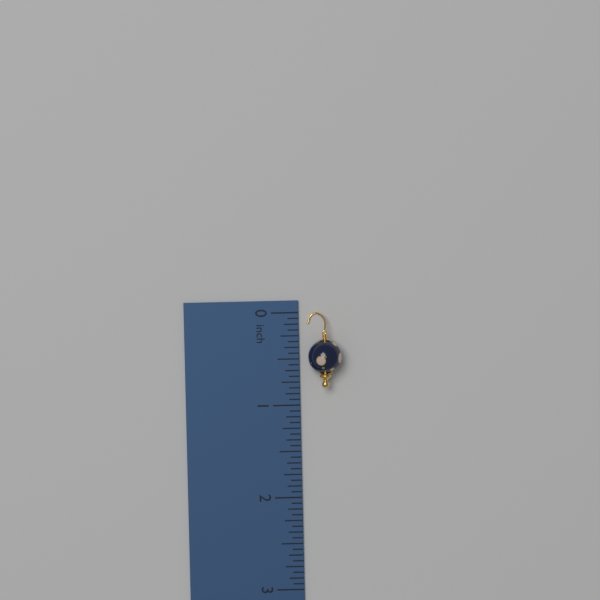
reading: 0.8125 inch
